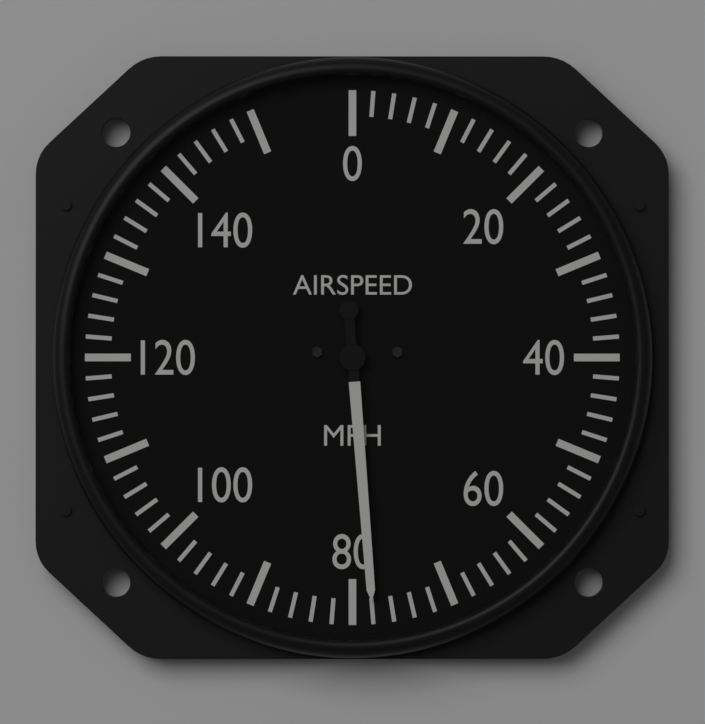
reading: 78 mph
